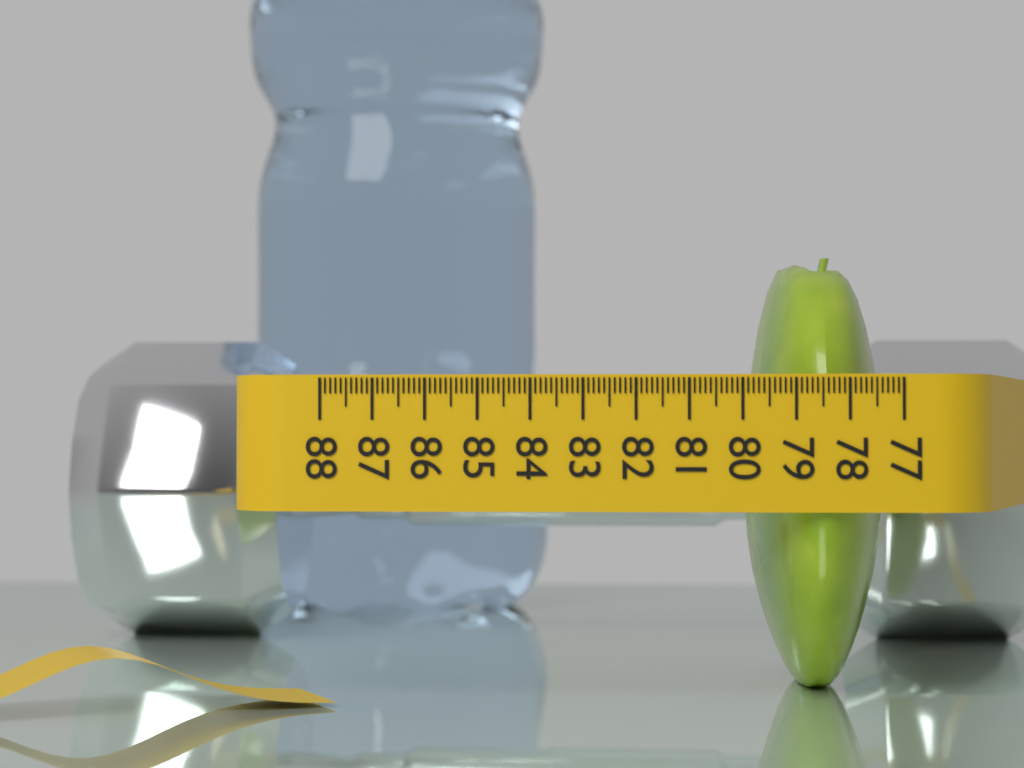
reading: 79.8 (no unit)
